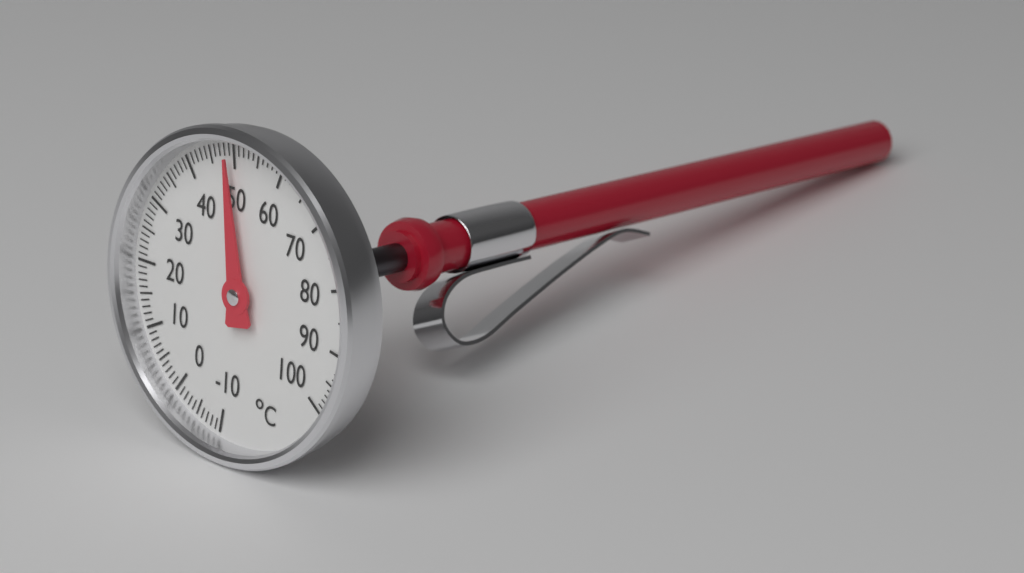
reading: 49 °C
